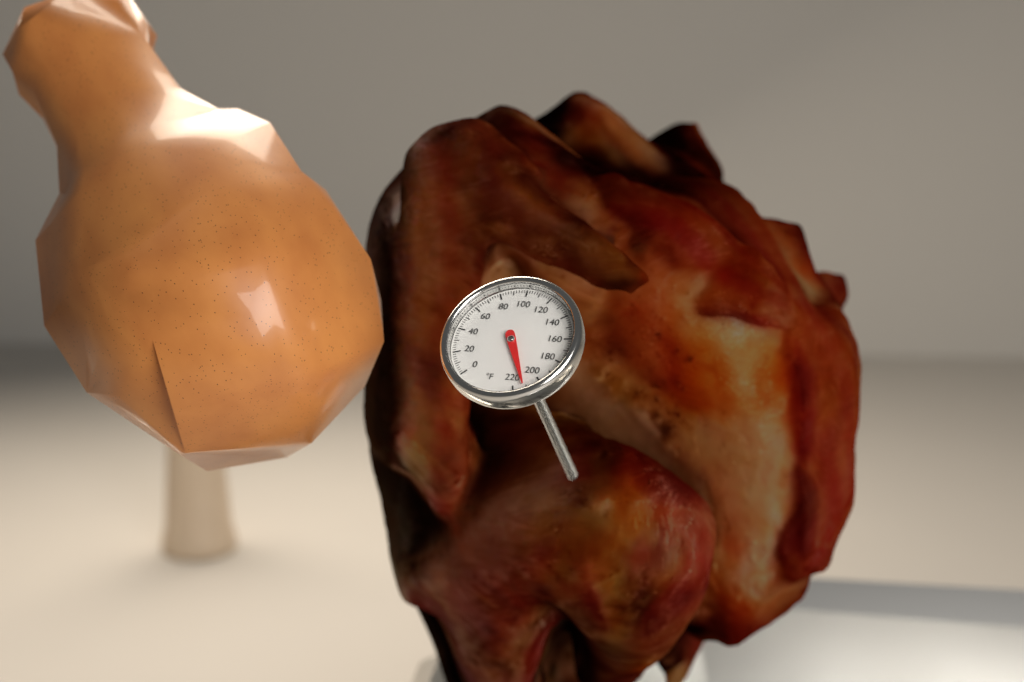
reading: 212 °F
